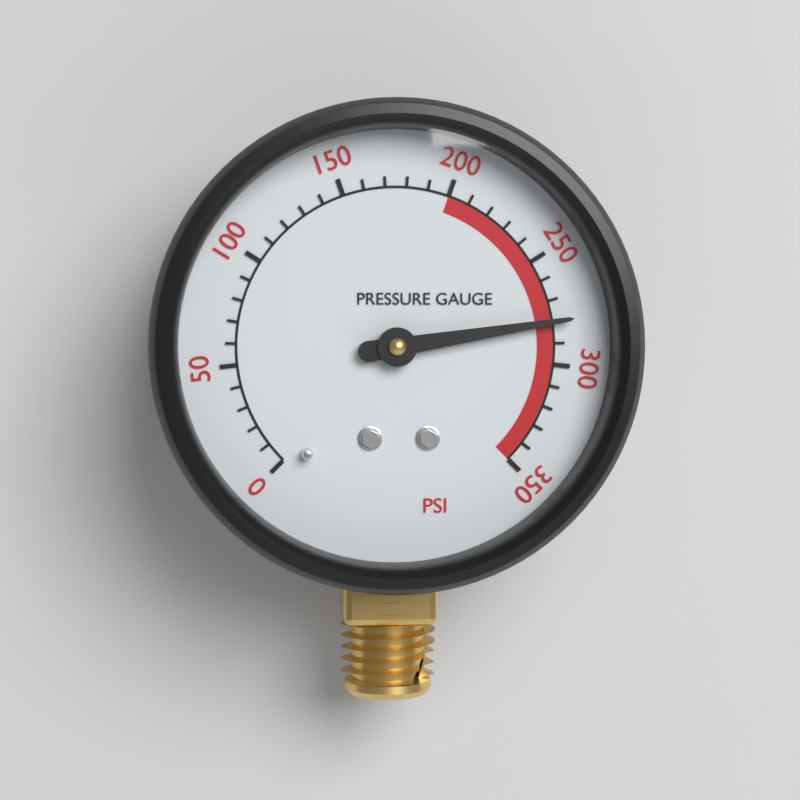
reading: 280 psi
